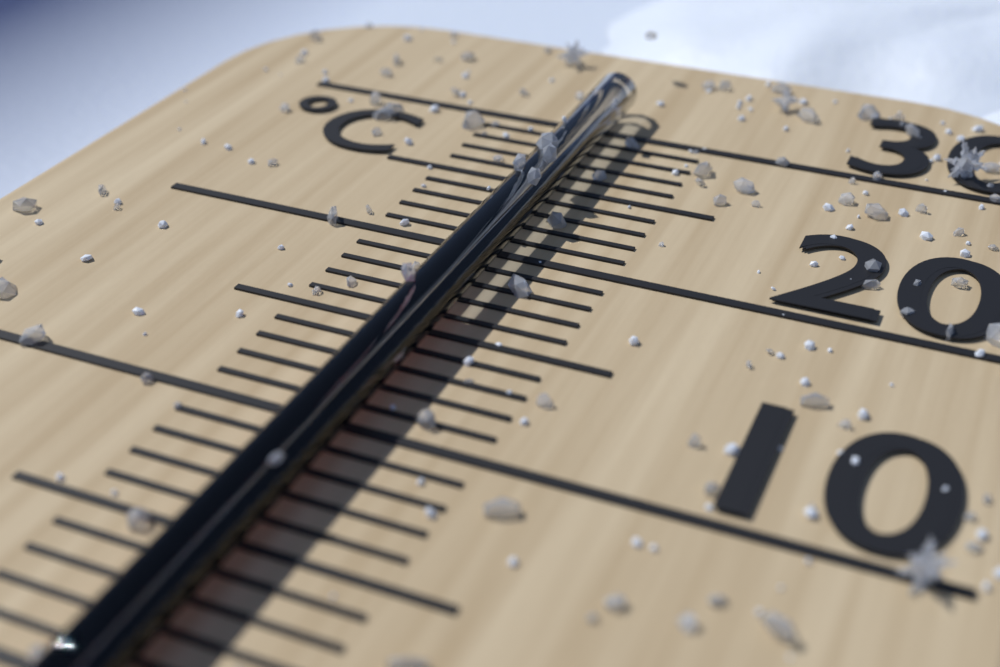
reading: 16 °C
